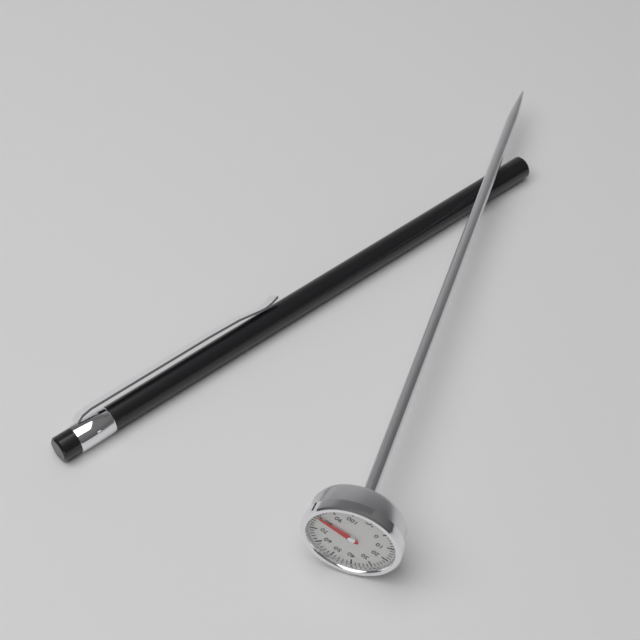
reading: 80 °C
